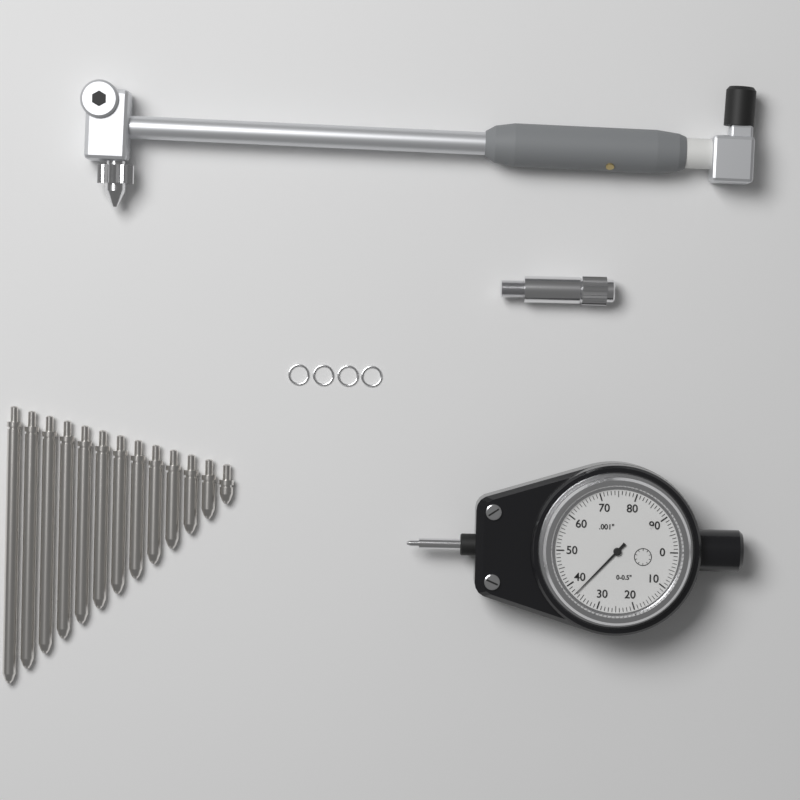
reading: 0.037 in
